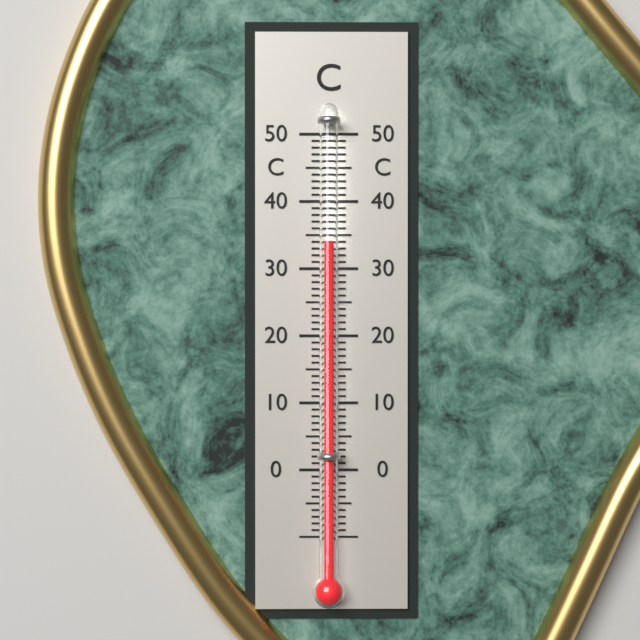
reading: 34 °C
